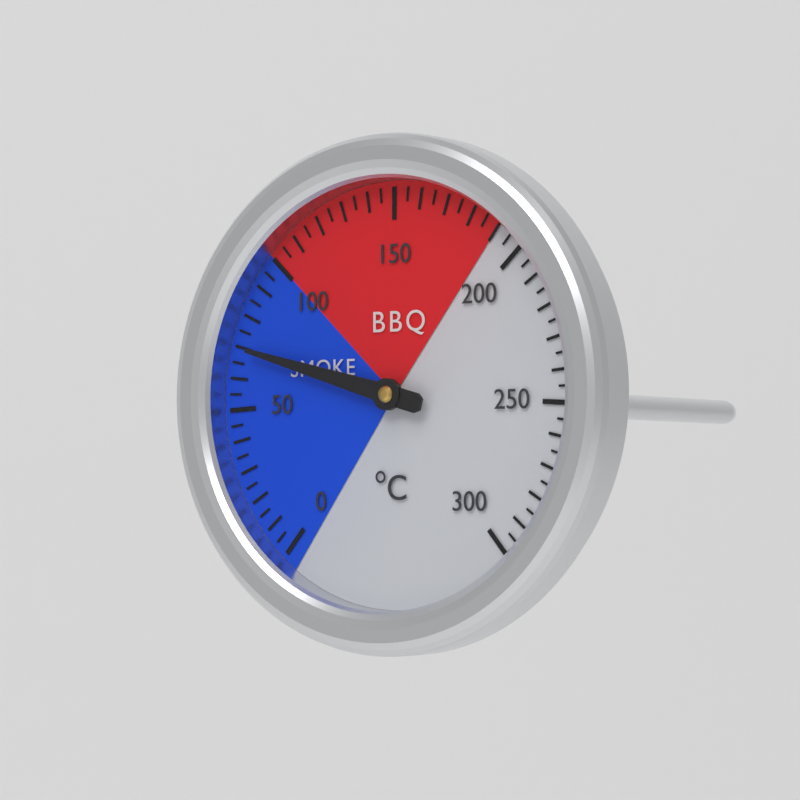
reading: 70 °C
